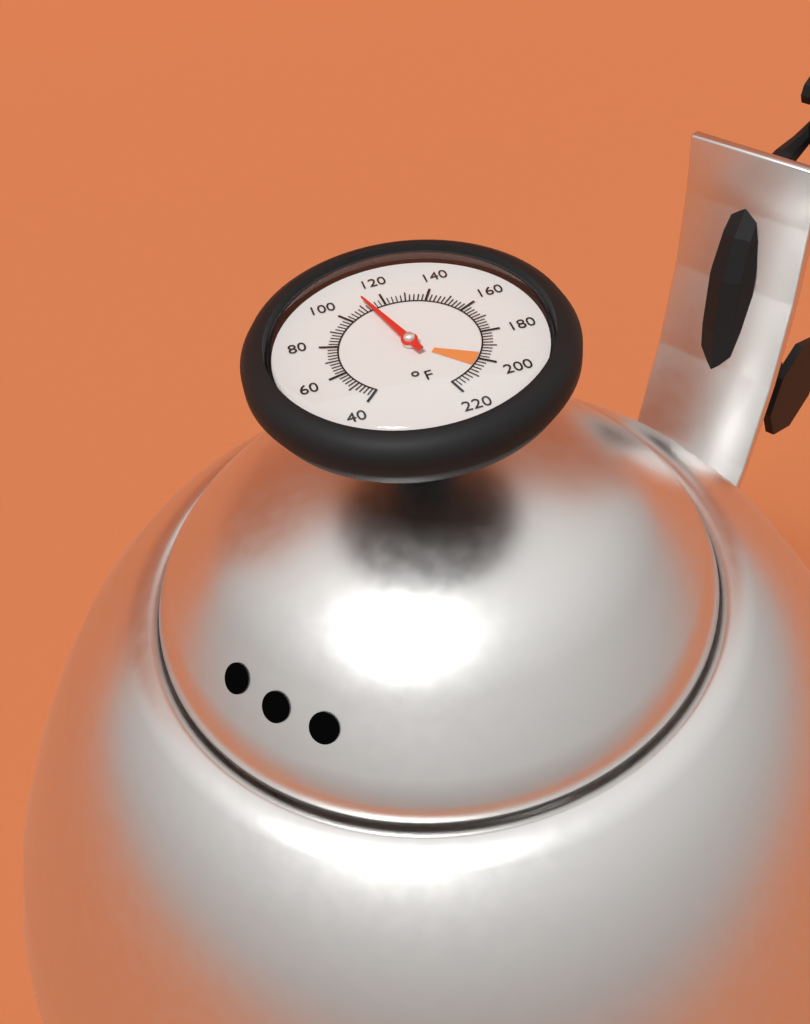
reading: 112 °F
